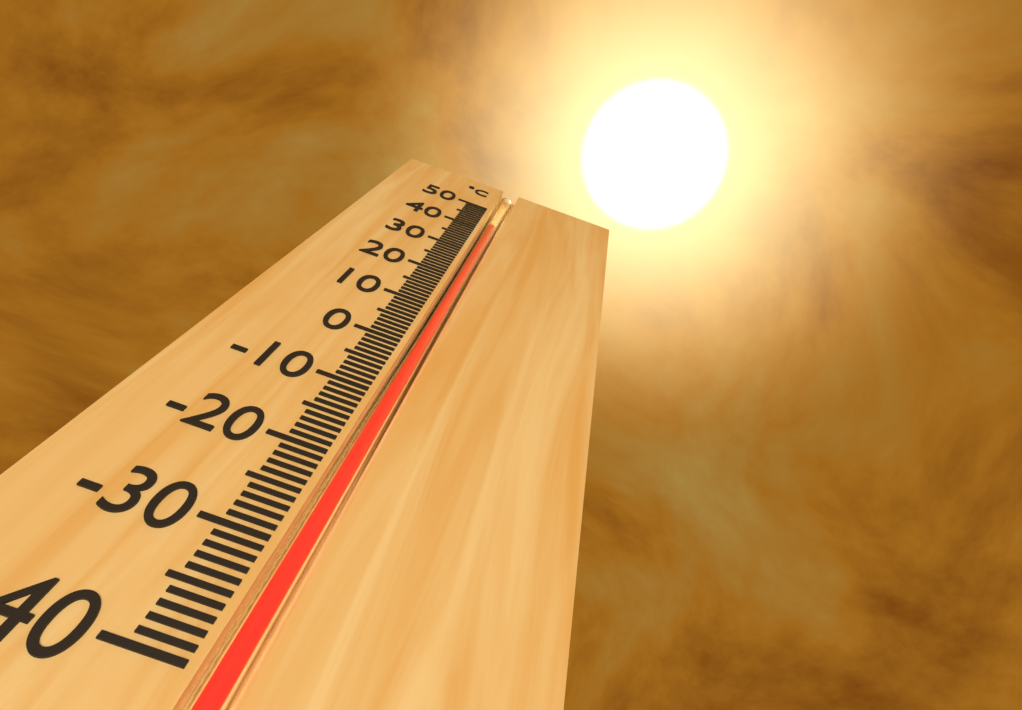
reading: 42 °C
